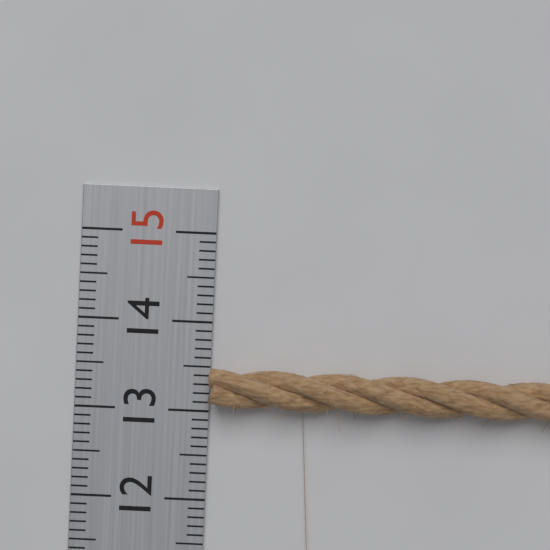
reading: 13.5 (no unit)
